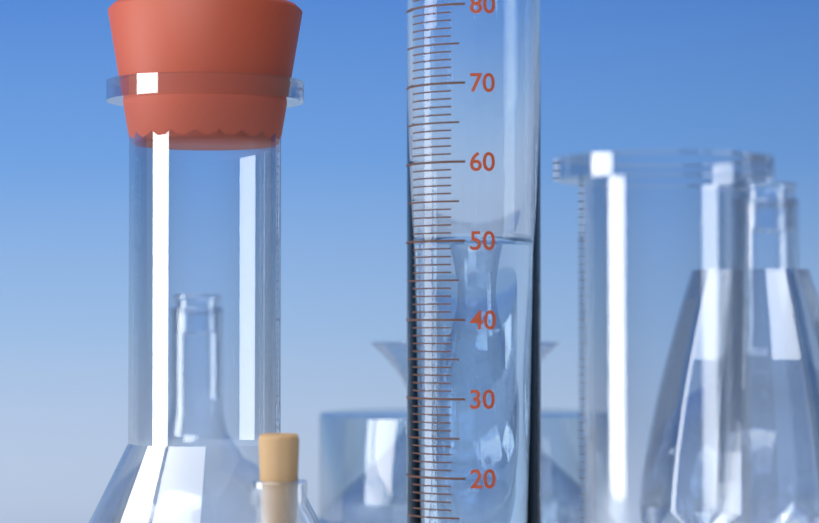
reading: 50 ml
